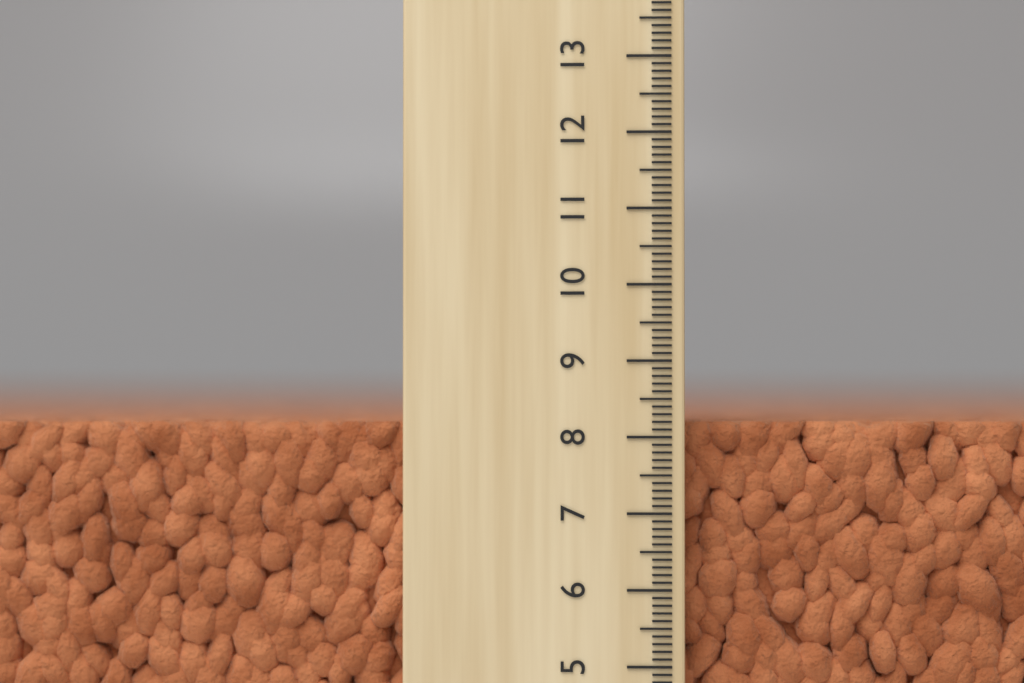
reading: 8.2 (no unit)
